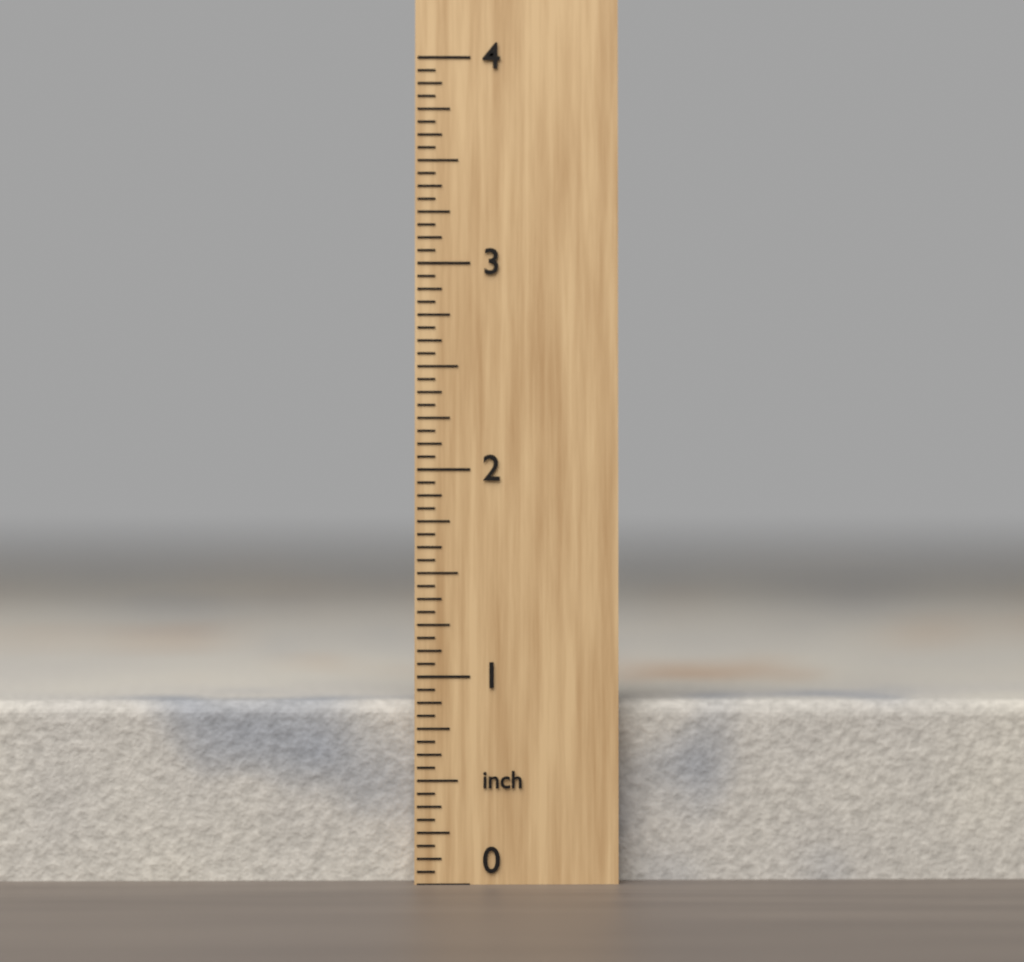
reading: 0.8750 inch
